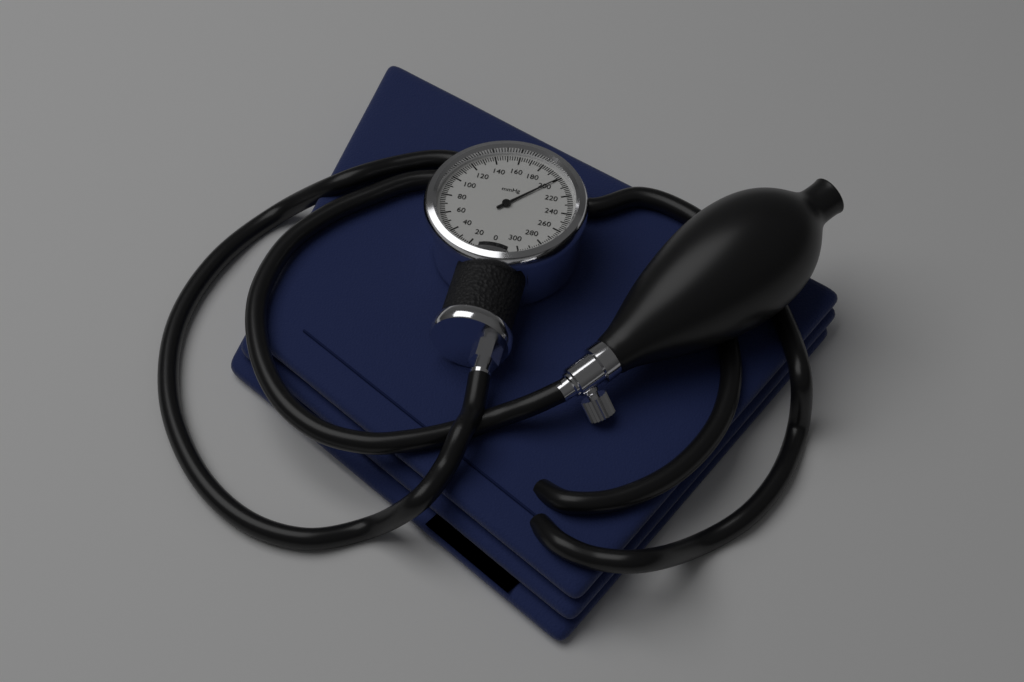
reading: 200 mmHg
